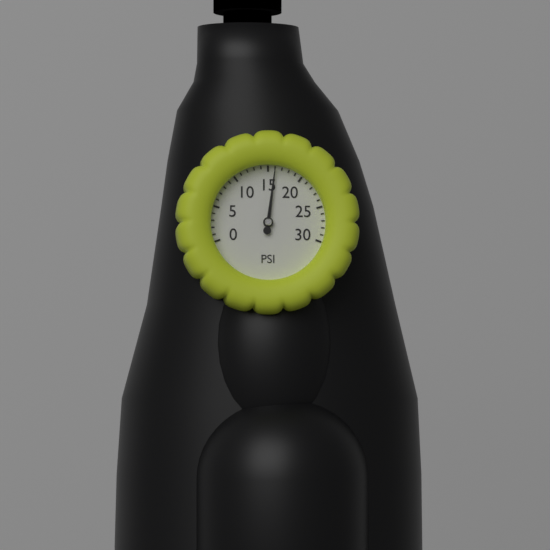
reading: 16 psi
